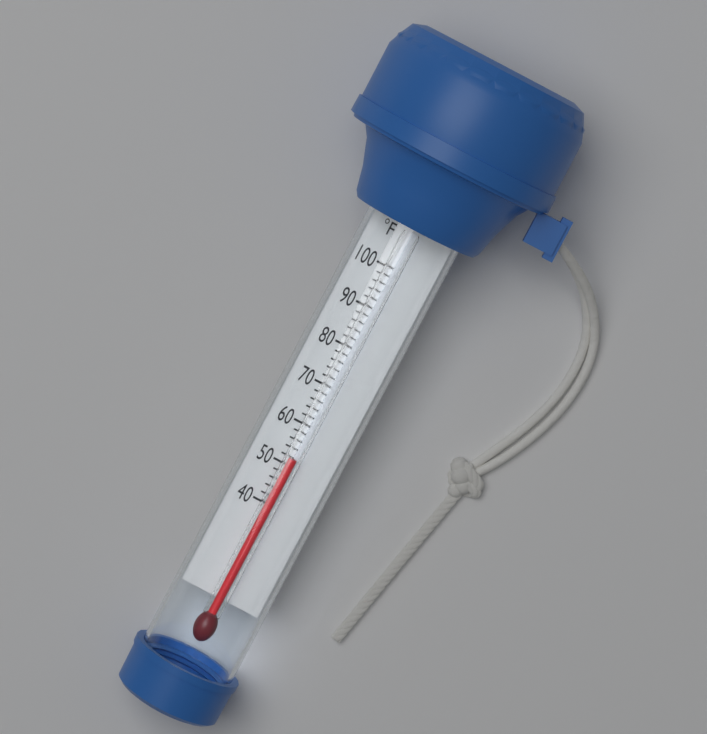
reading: 52 °F
